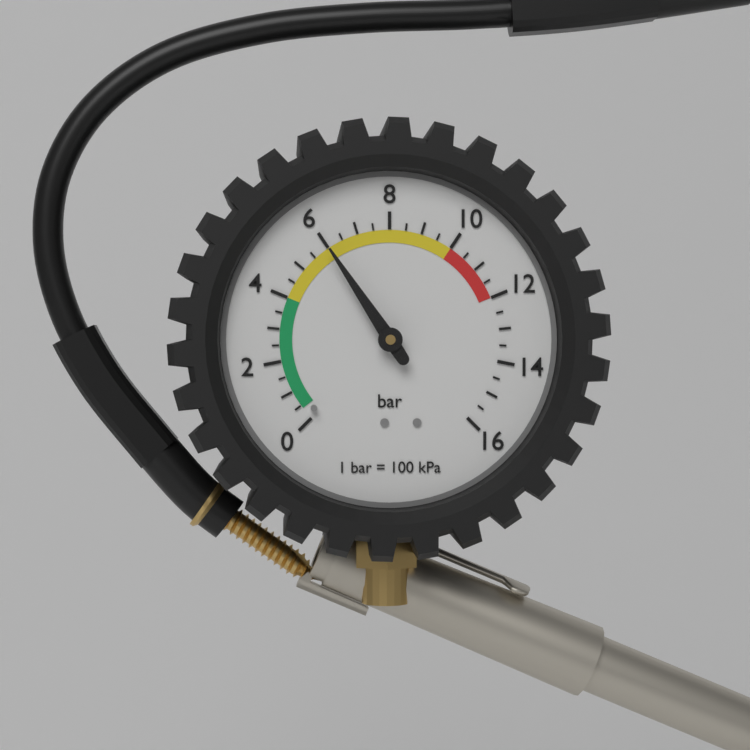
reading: 6.0 bar
